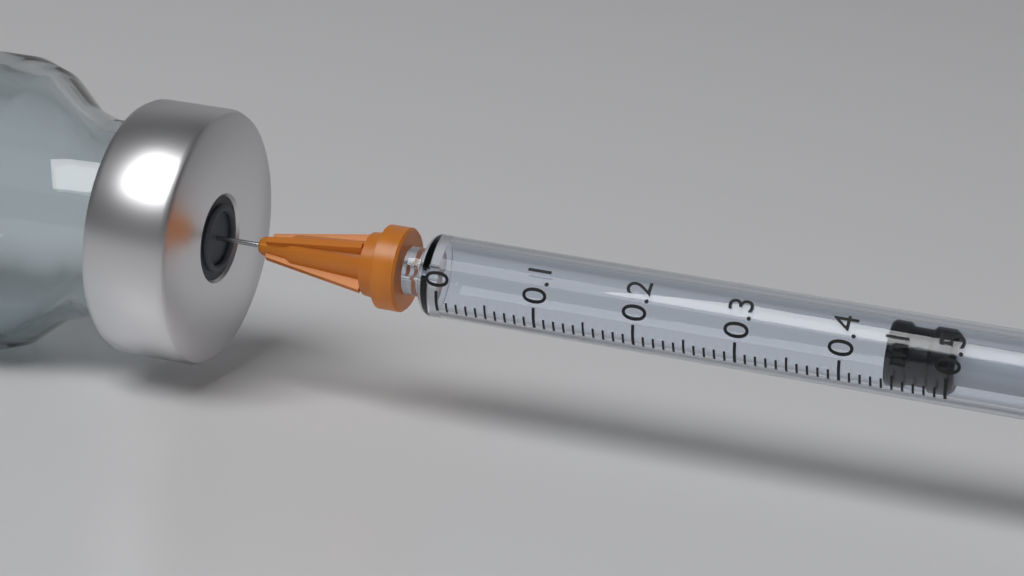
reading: 0.44 ml
